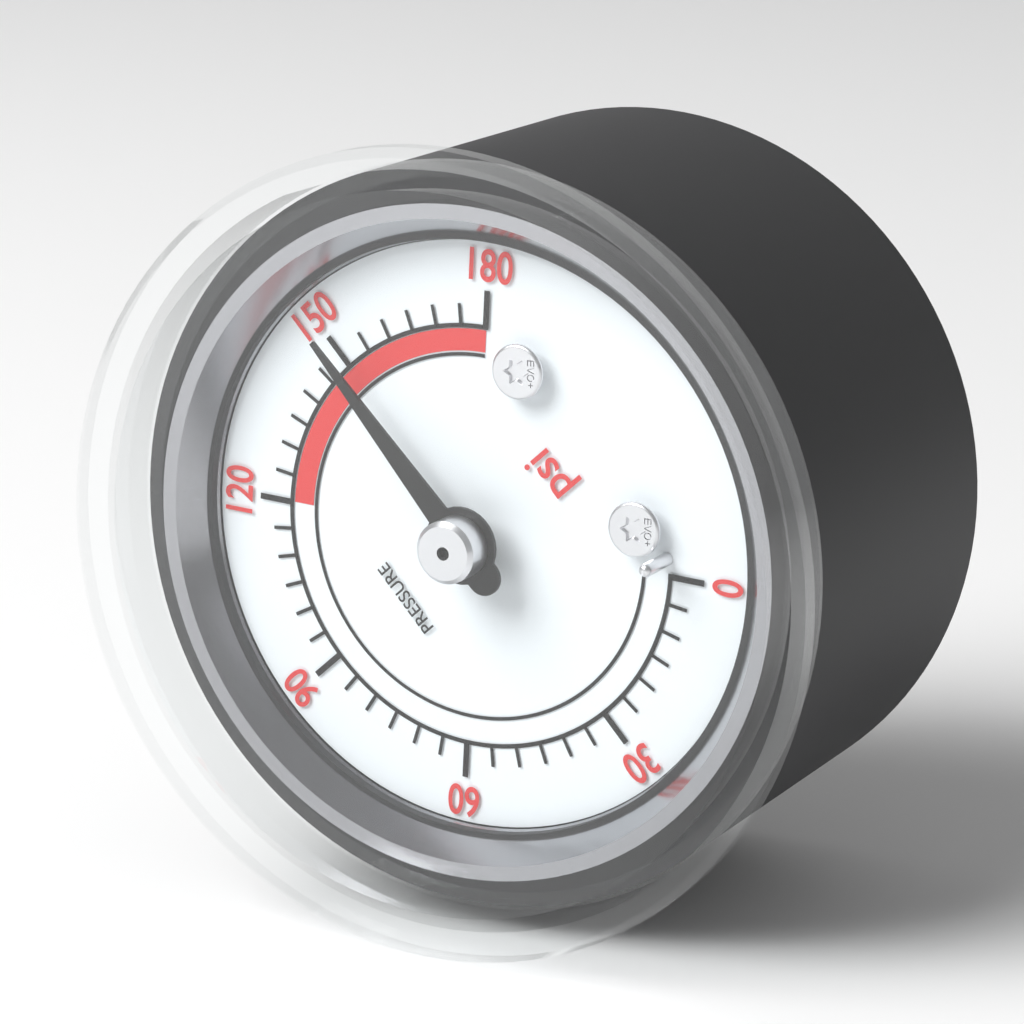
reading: 150 psi
